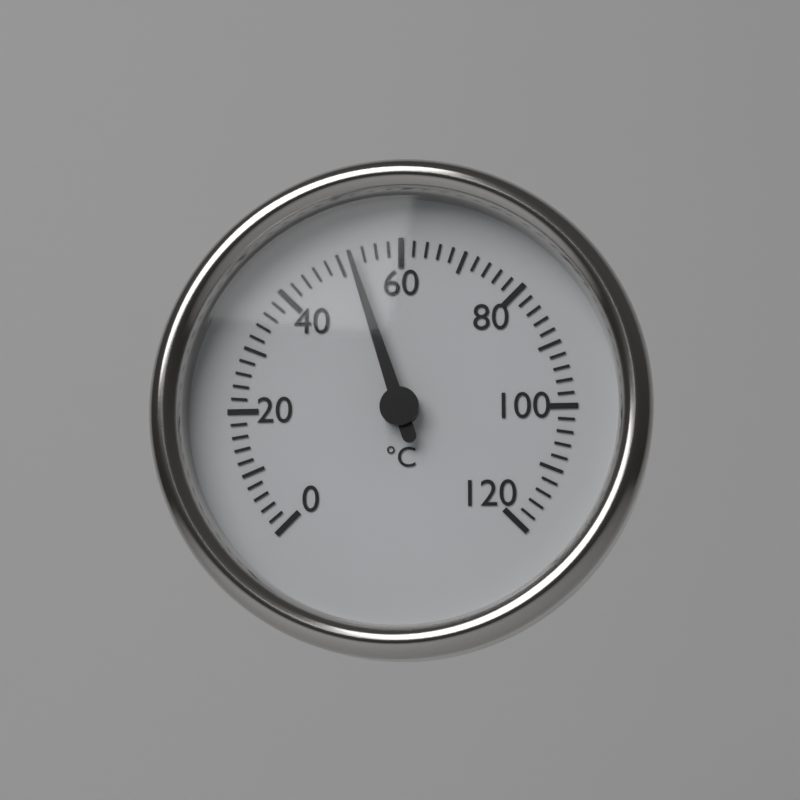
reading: 52 °C
